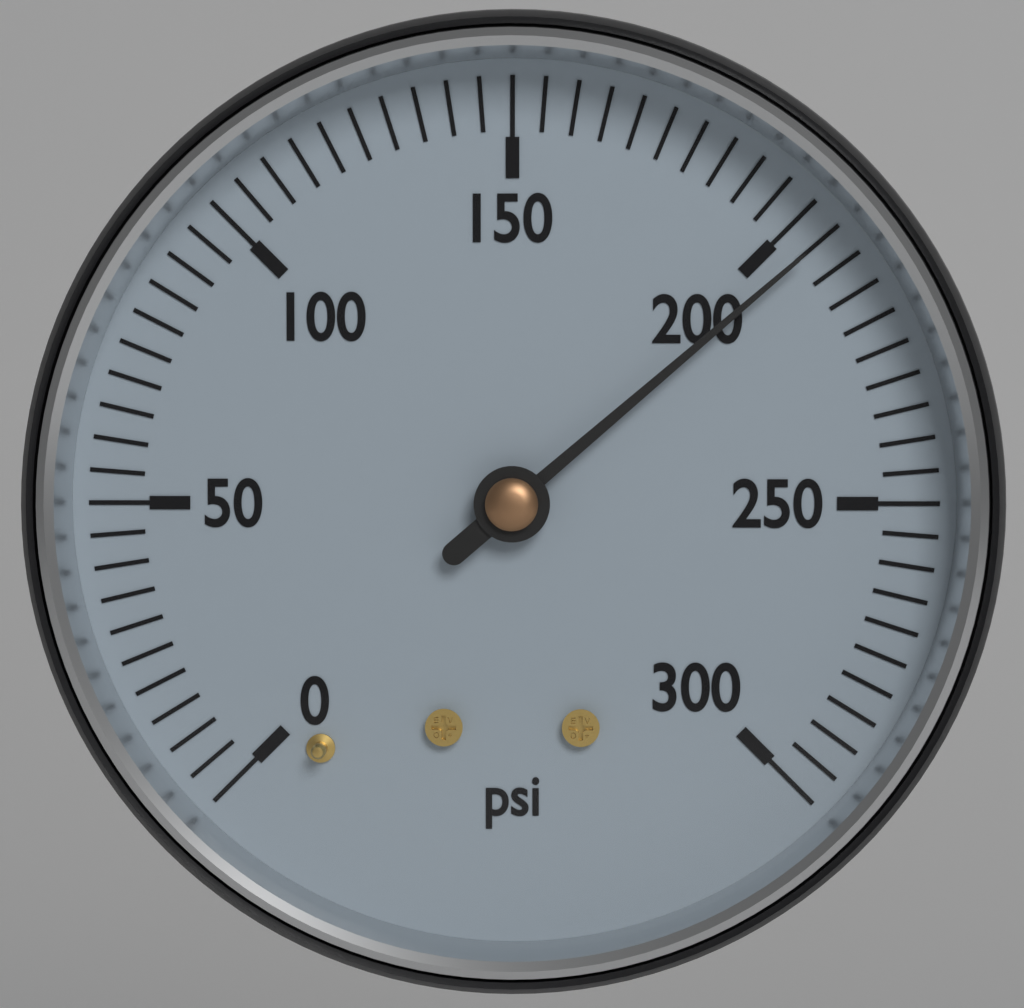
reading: 205 psi
